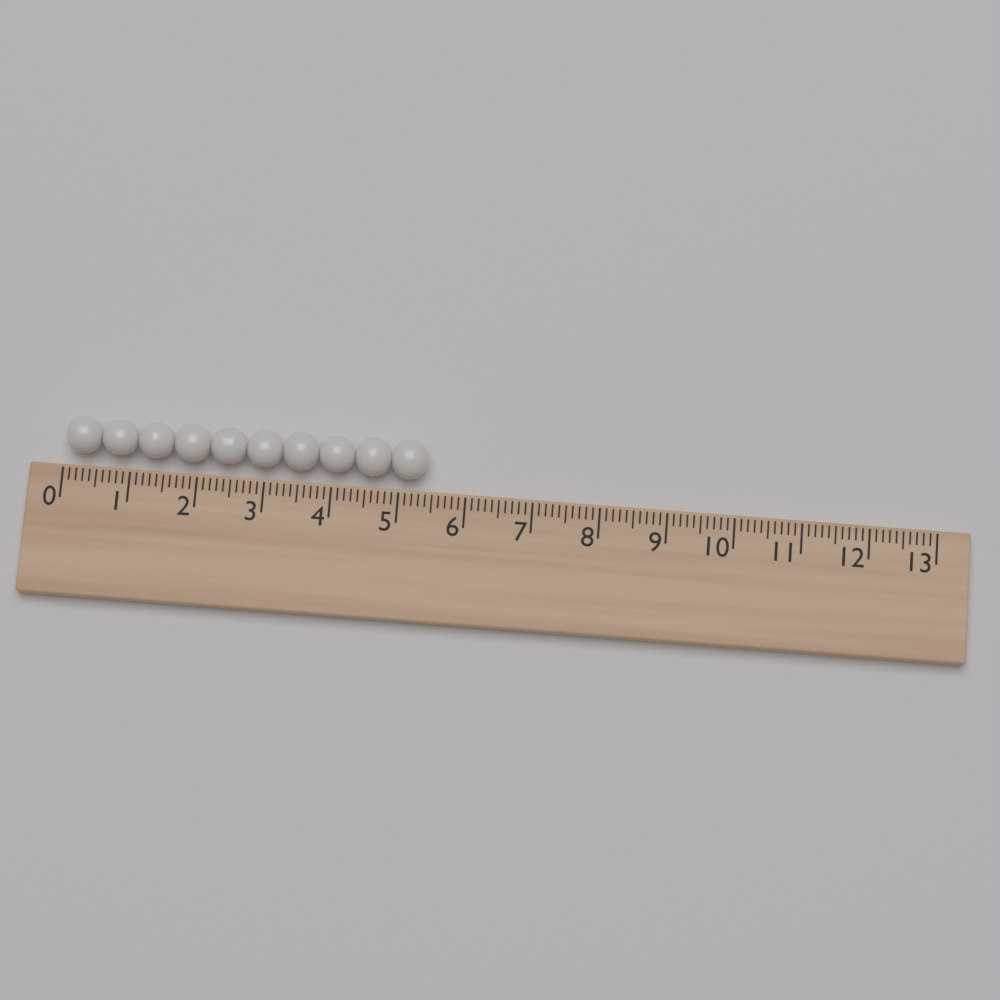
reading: 5.4 (no unit)
